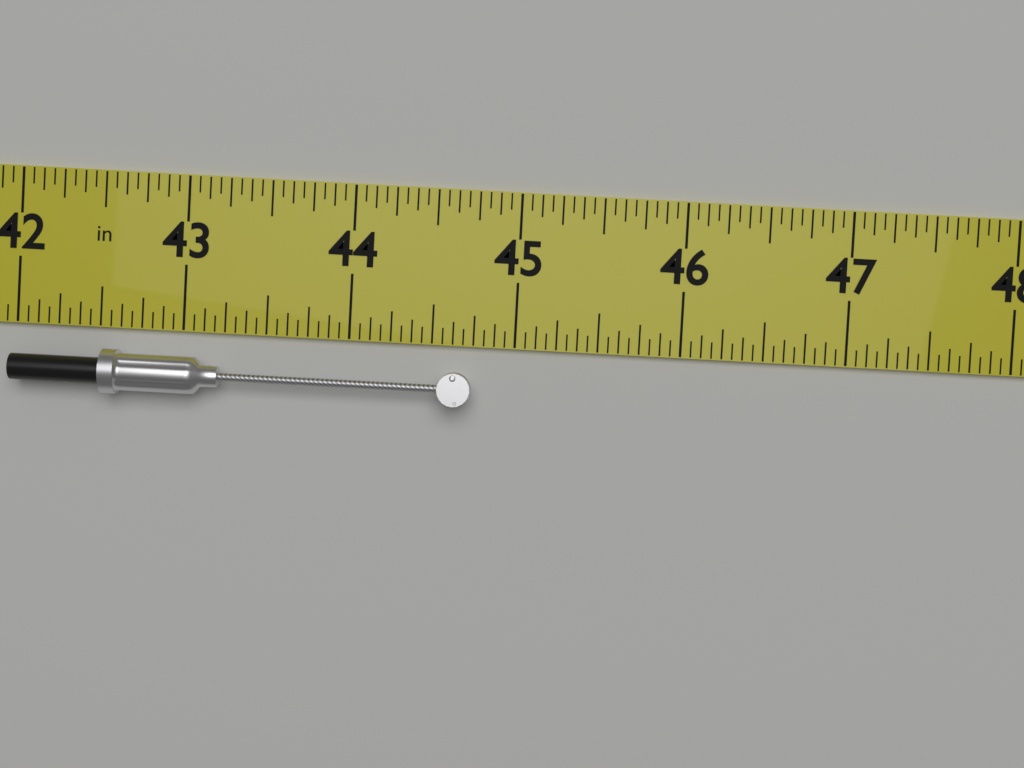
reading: 44.7500 in
